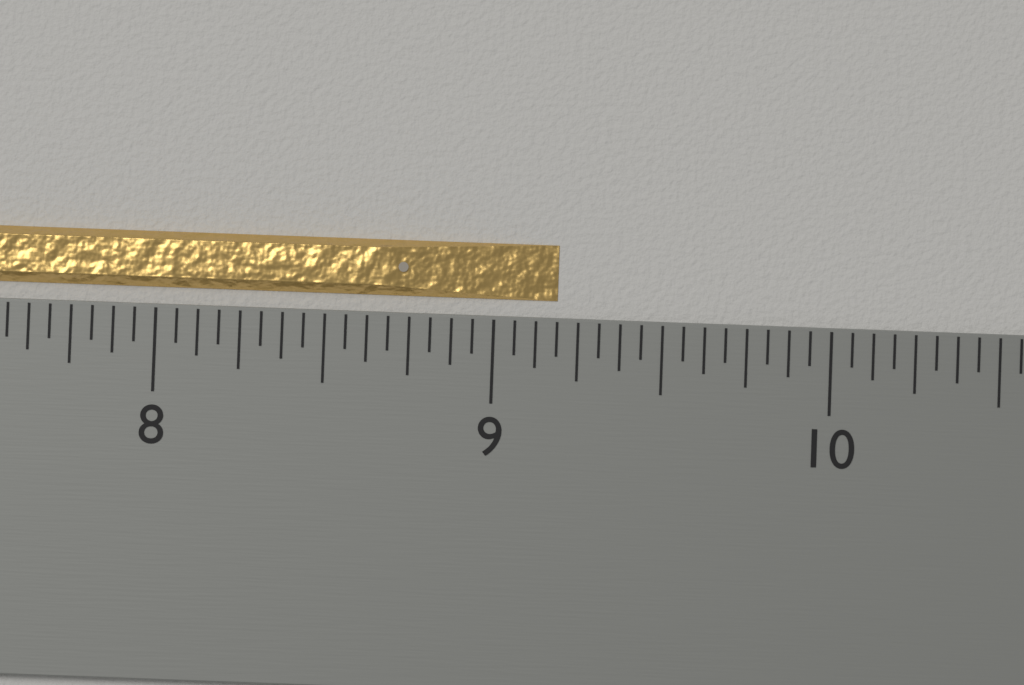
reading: 9.1875 inch
